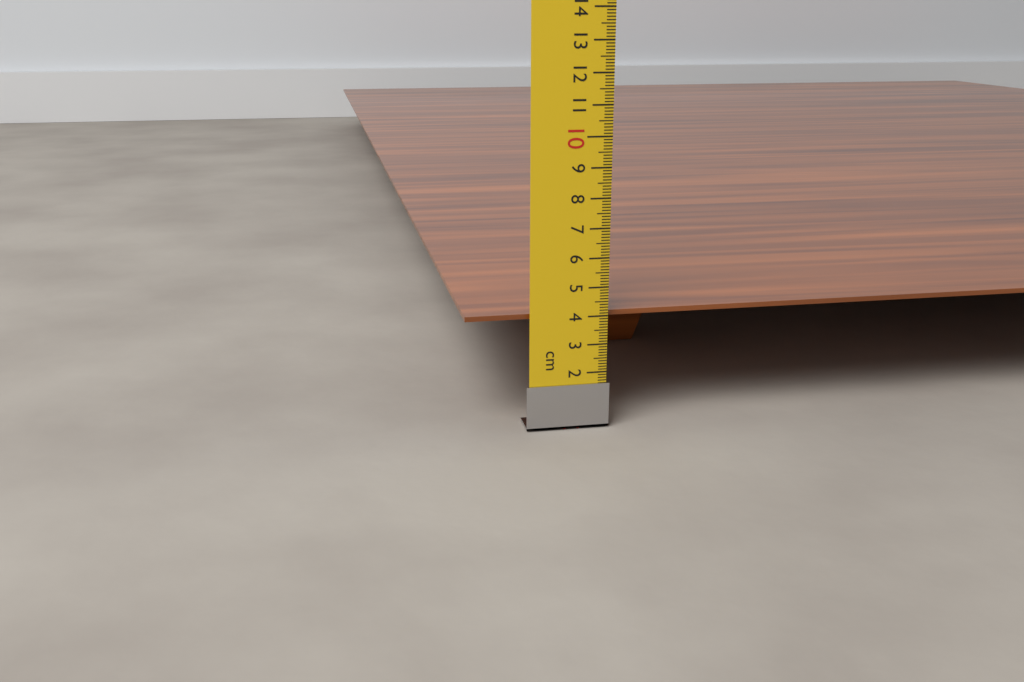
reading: 4.1 cm
